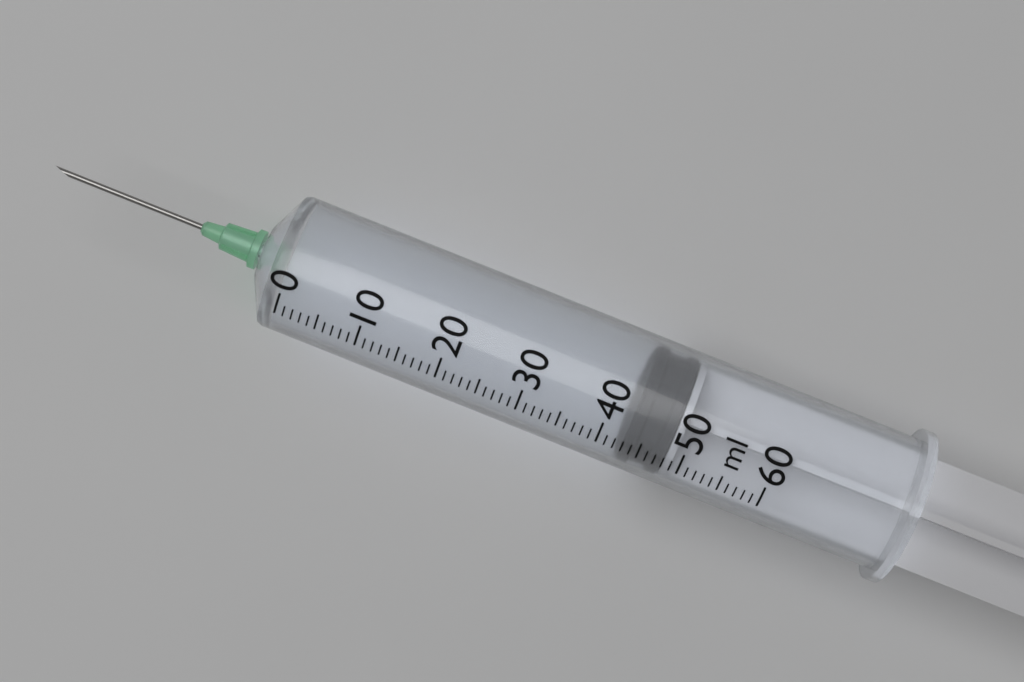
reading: 43 ml
